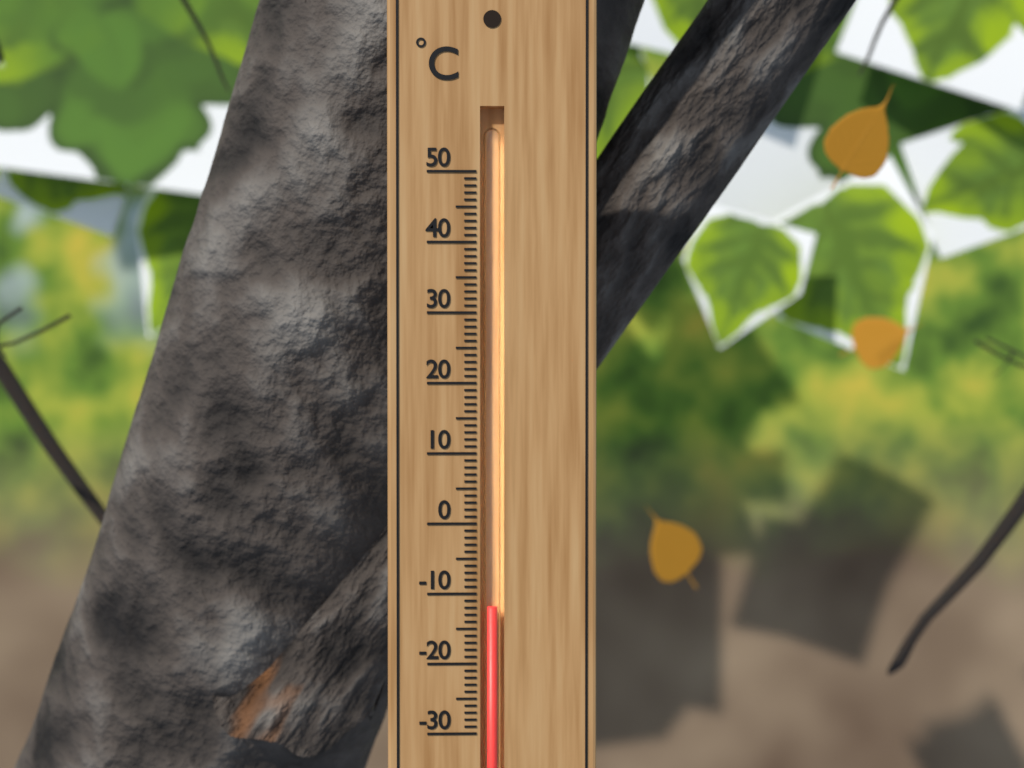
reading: -12 °C
